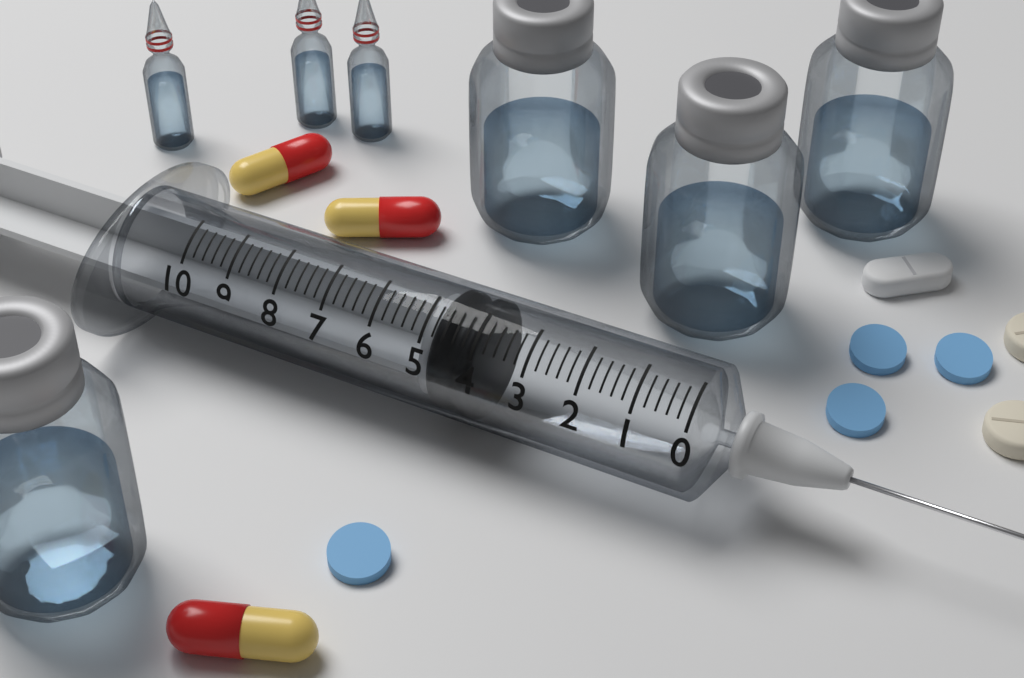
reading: 4.0 (no unit)
